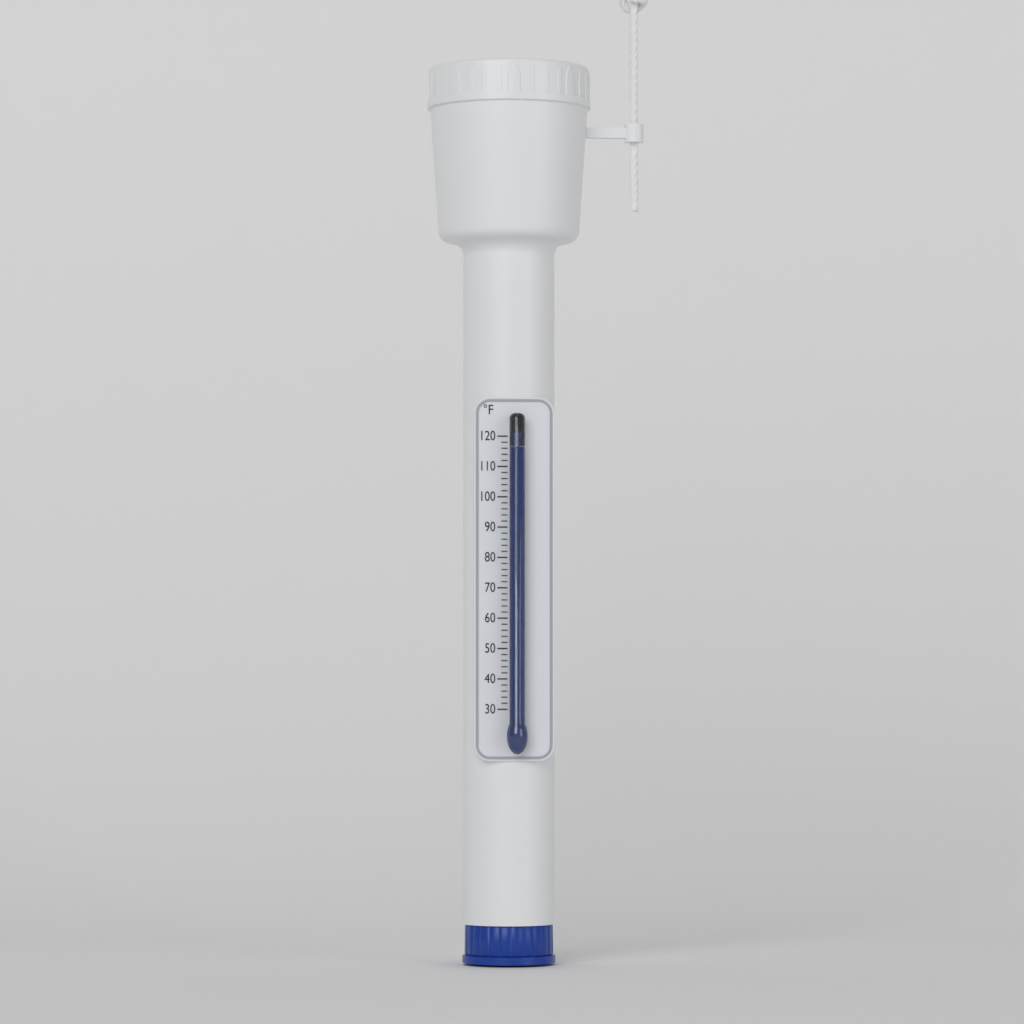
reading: 116 °F
